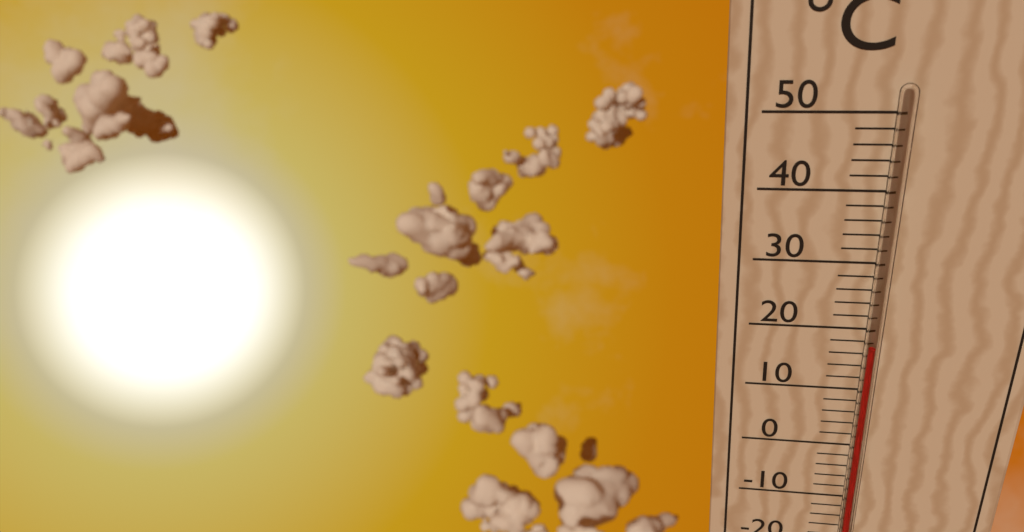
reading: 18 °C
